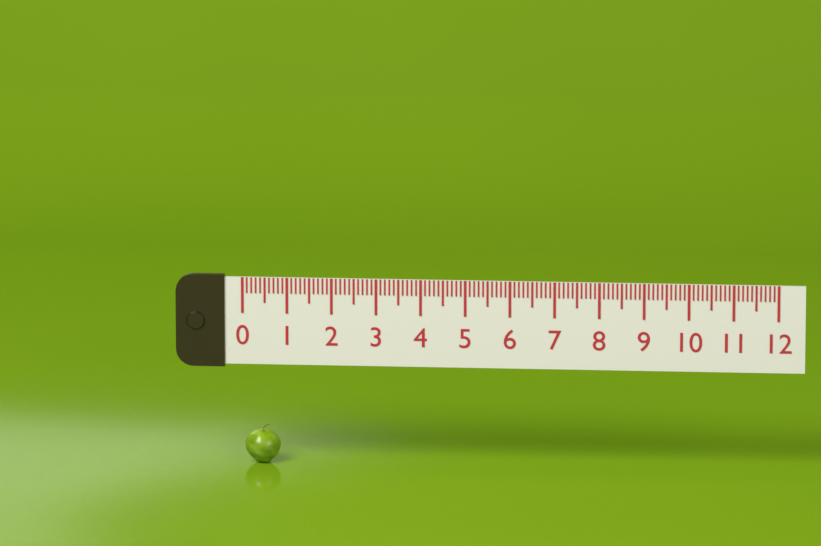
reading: 0.8 (no unit)
